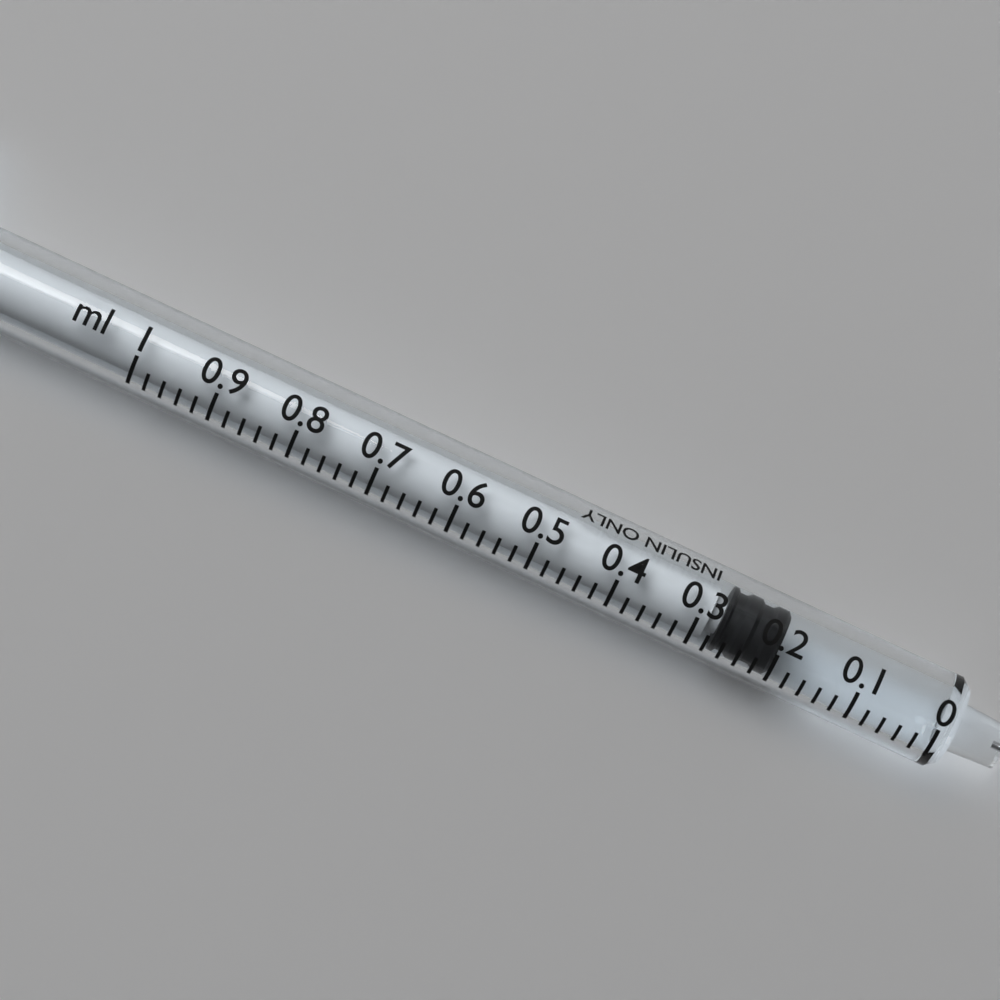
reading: 0.20 ml
